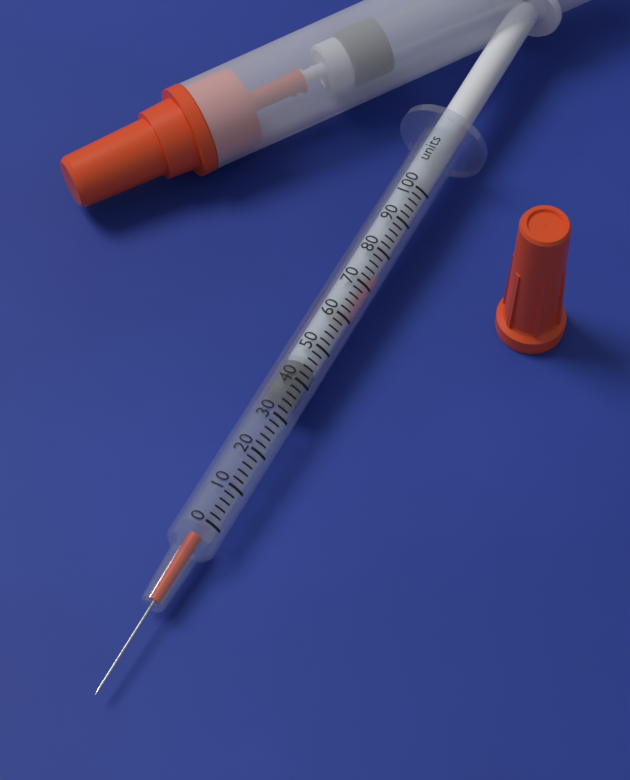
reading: 36 units
